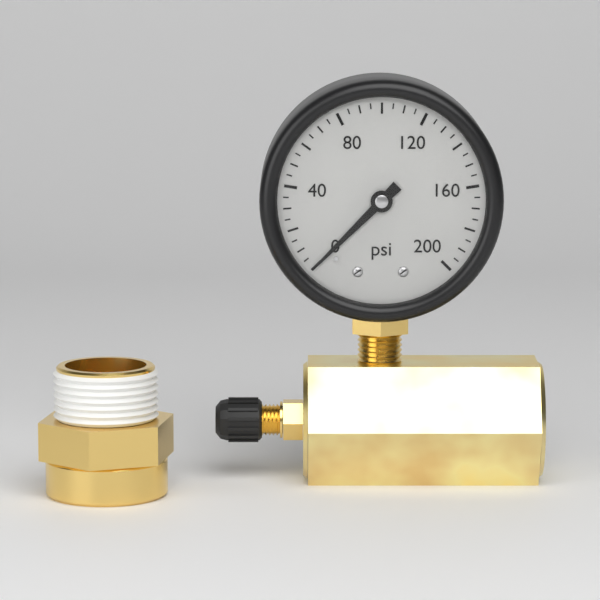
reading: 0 psi
